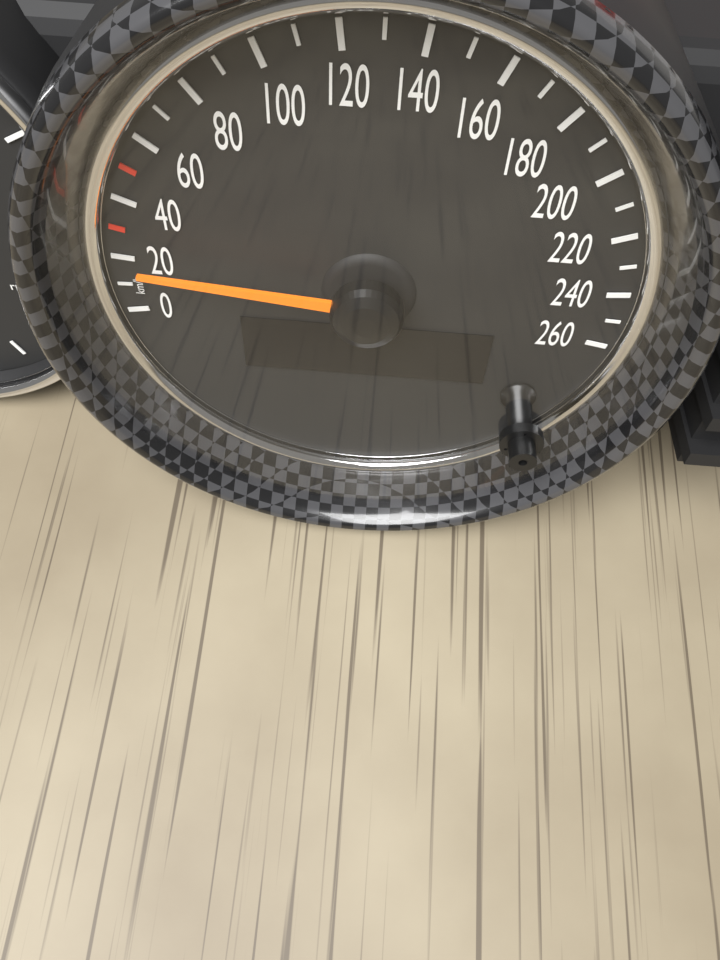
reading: 20 km/h
